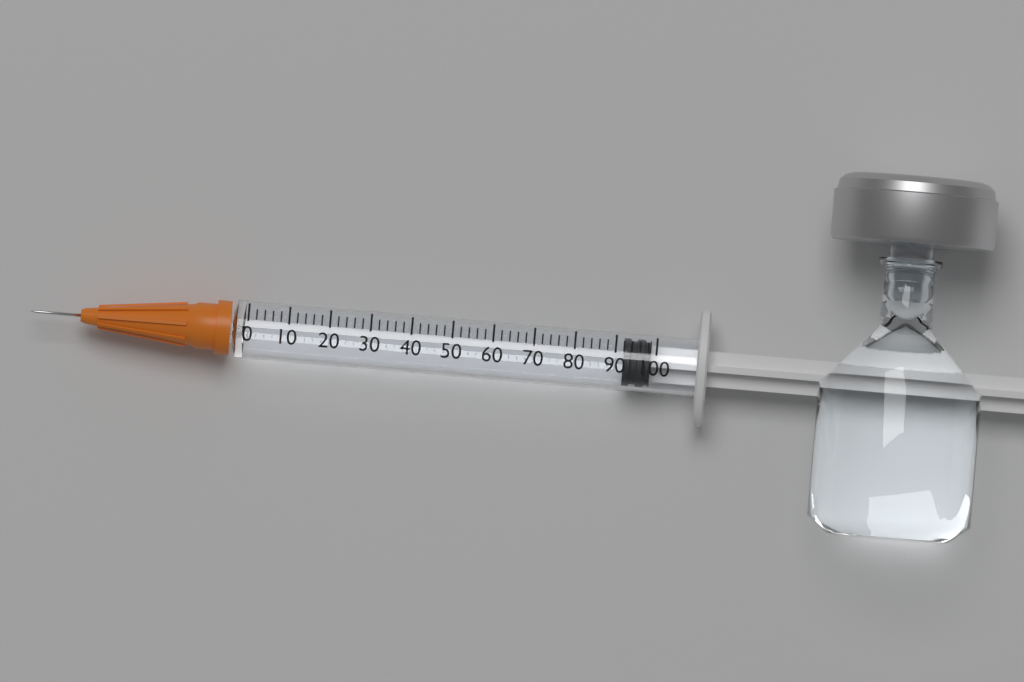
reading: 92 (no unit)
